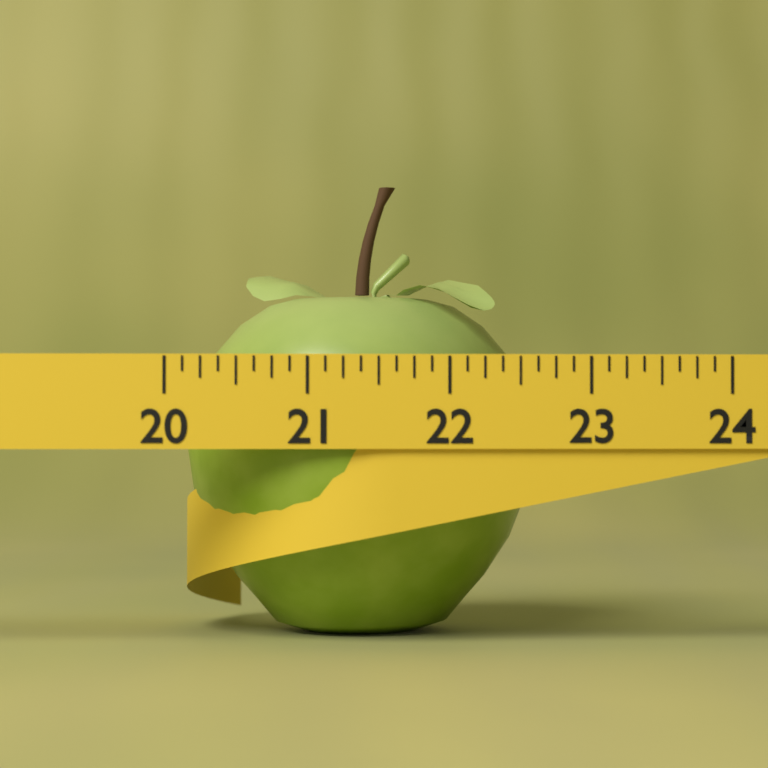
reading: 22.625 (no unit)
